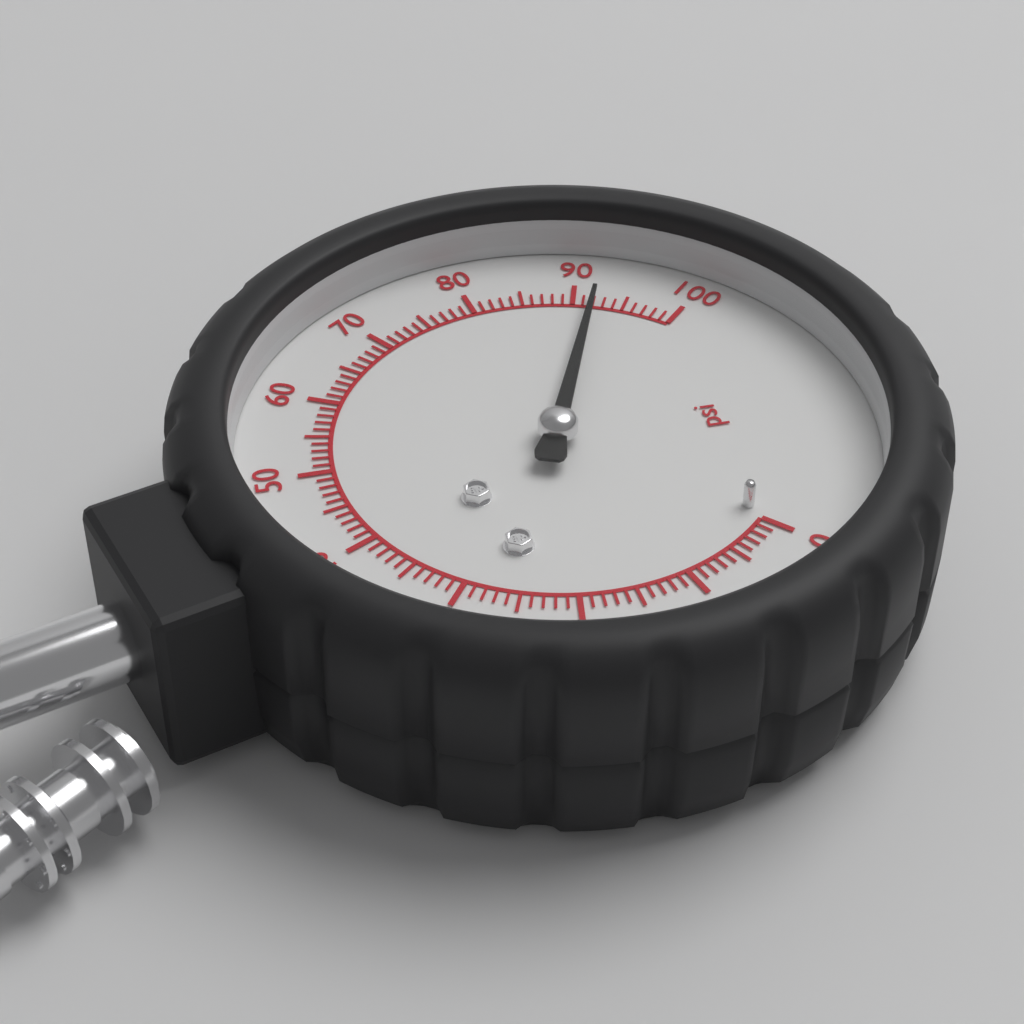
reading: 92 psi
